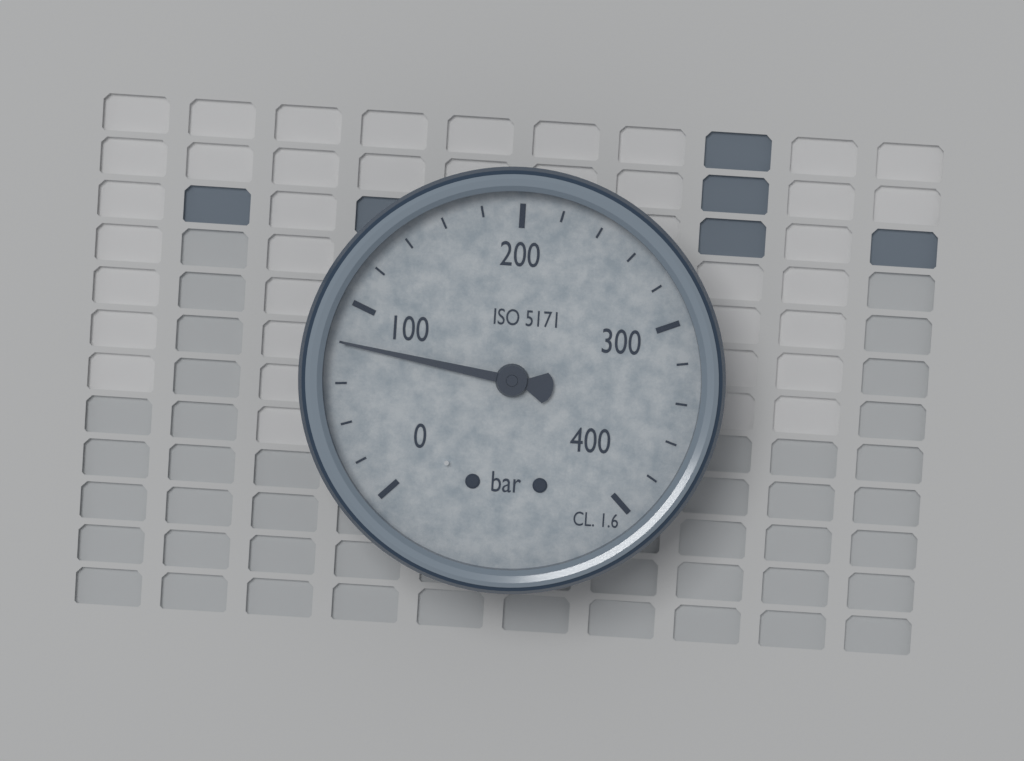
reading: 80 bar
